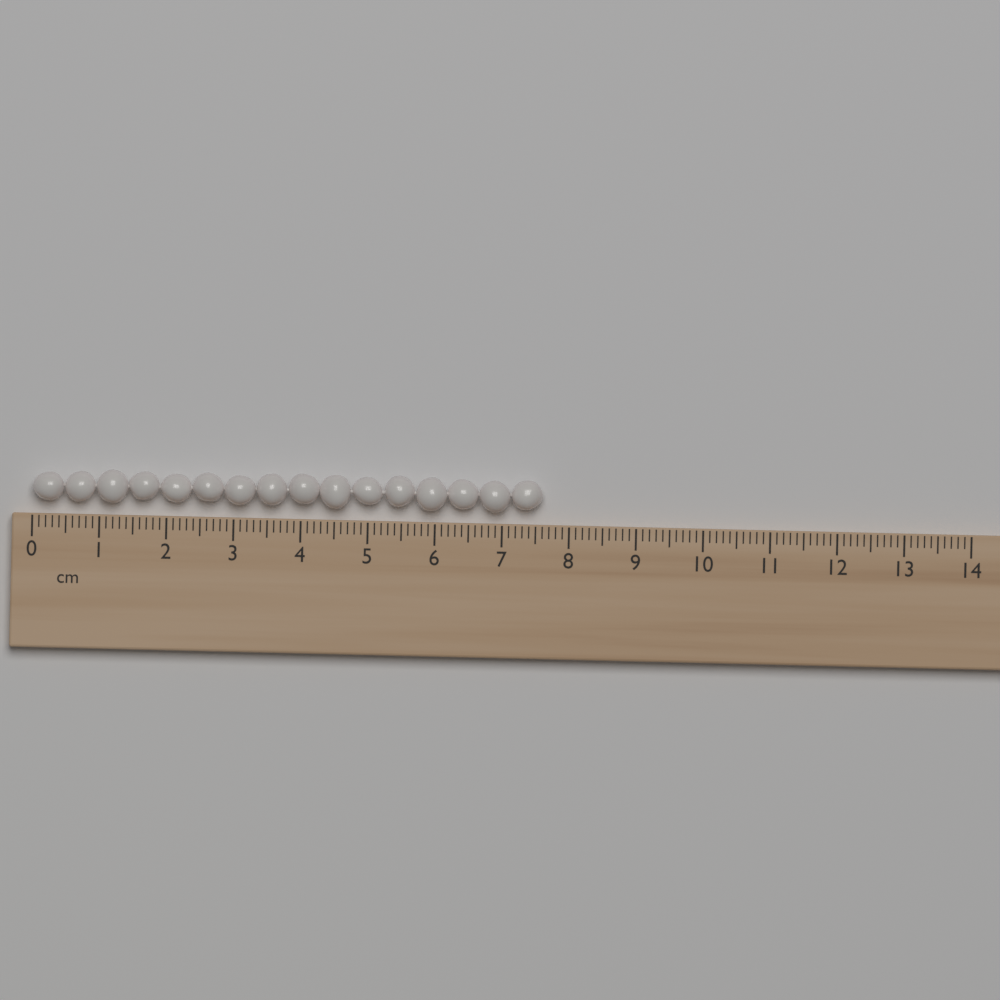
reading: 7.6 cm
